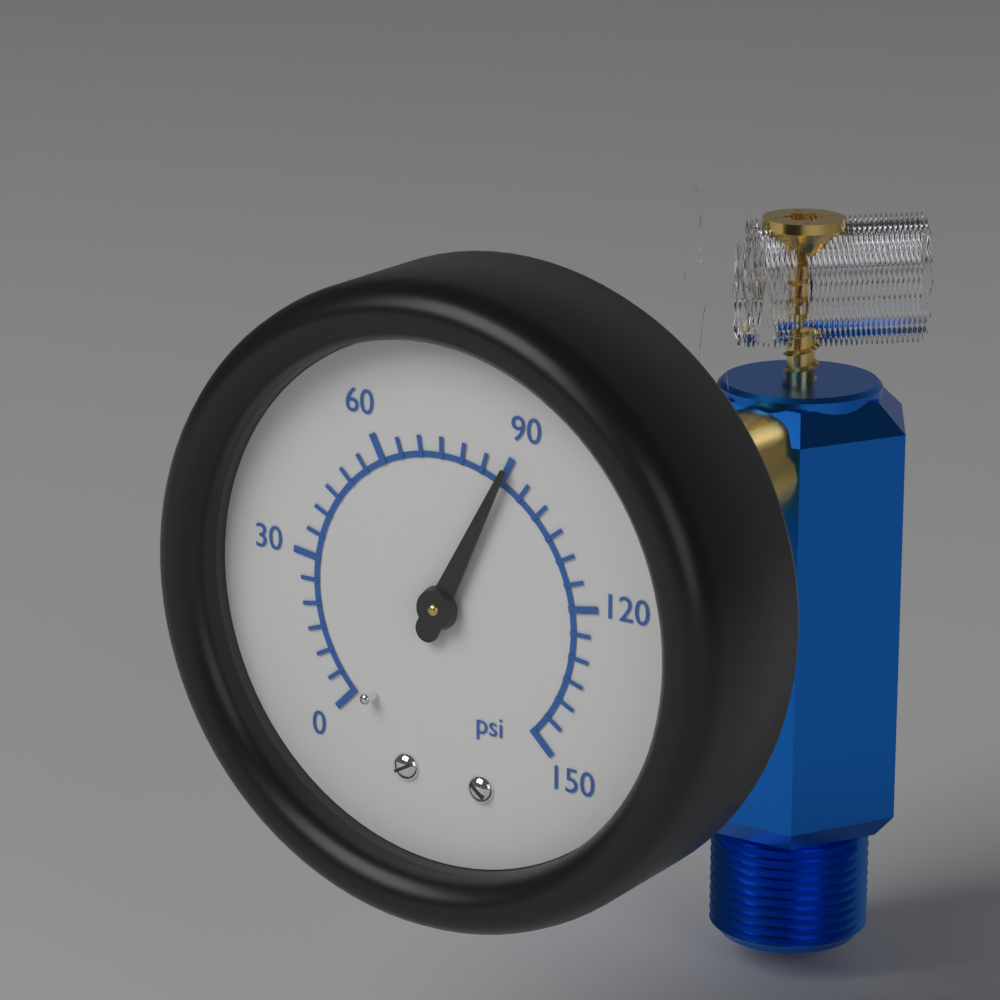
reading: 90 psi
